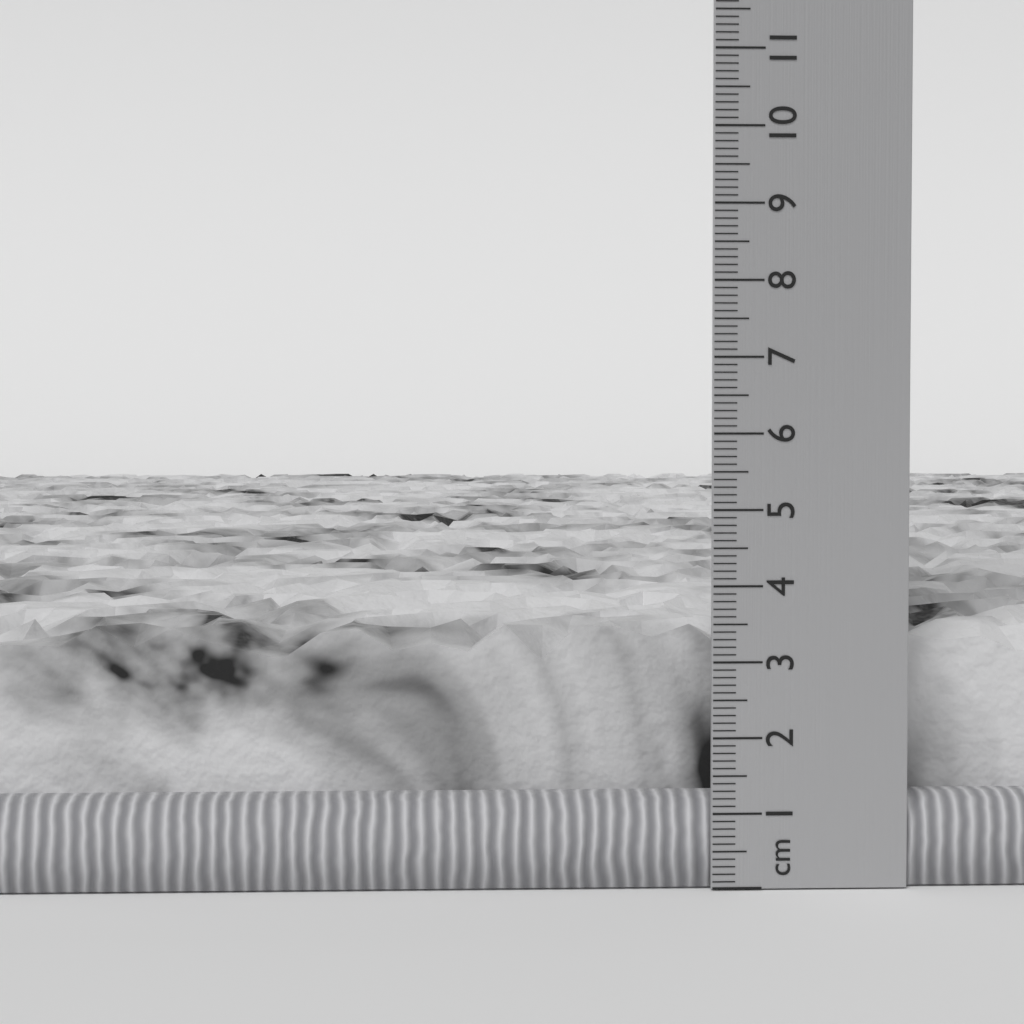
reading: 3.4 cm
